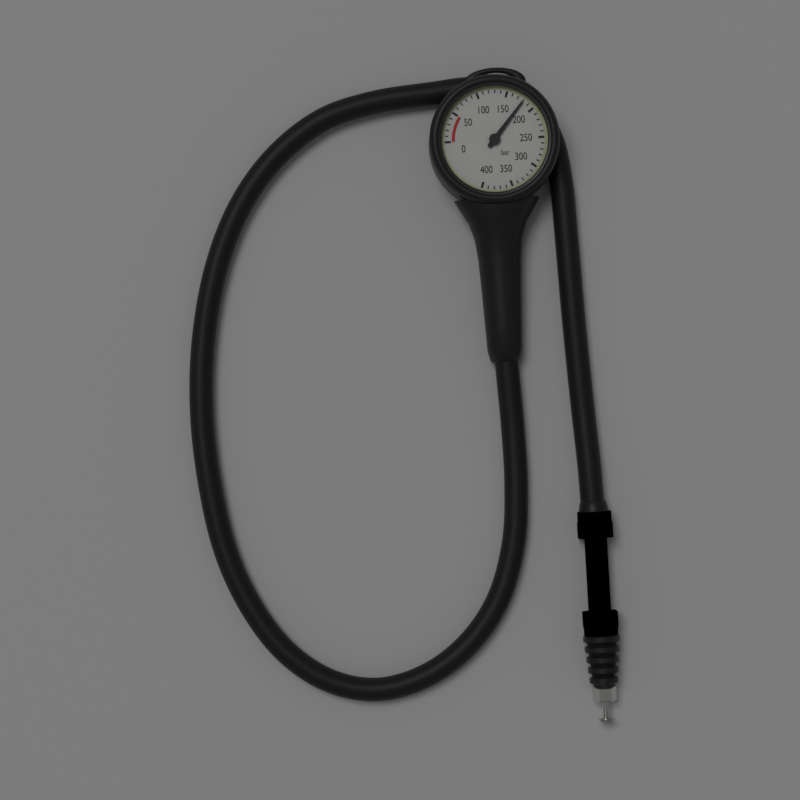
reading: 180 bar
